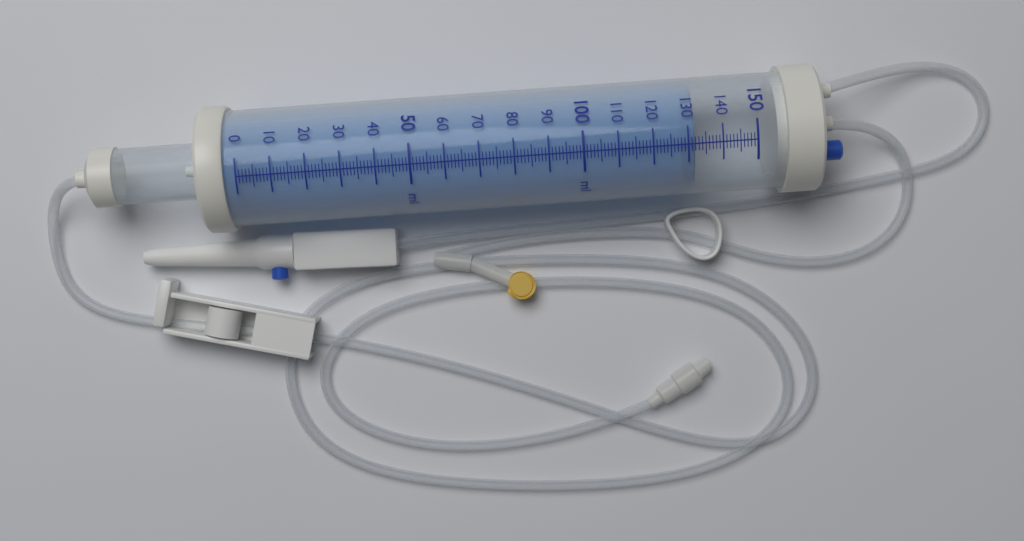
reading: 132 ml
